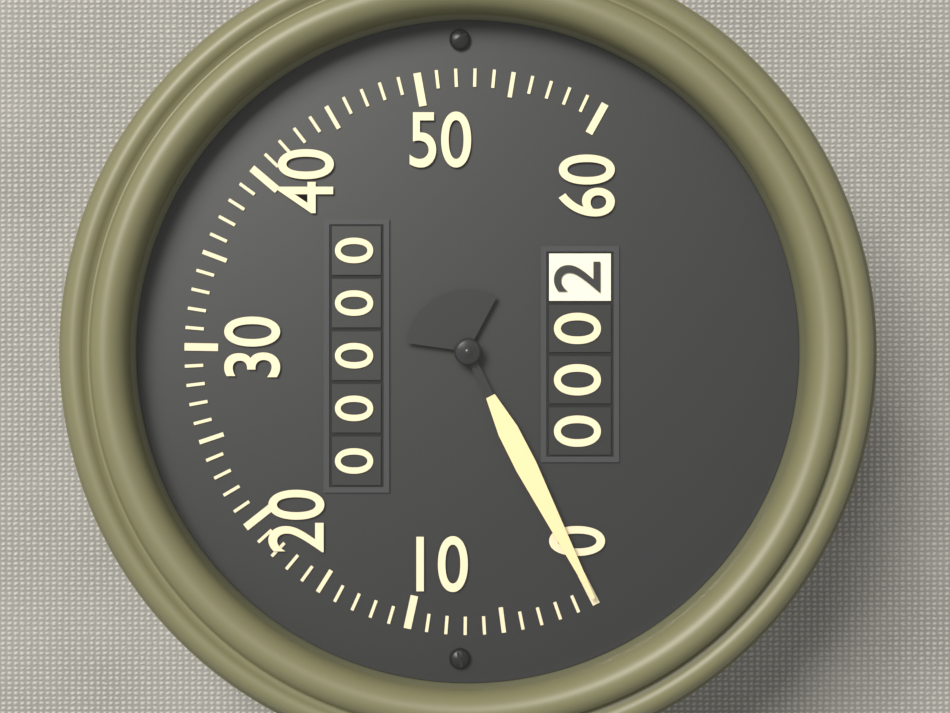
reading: 0 (no unit)
